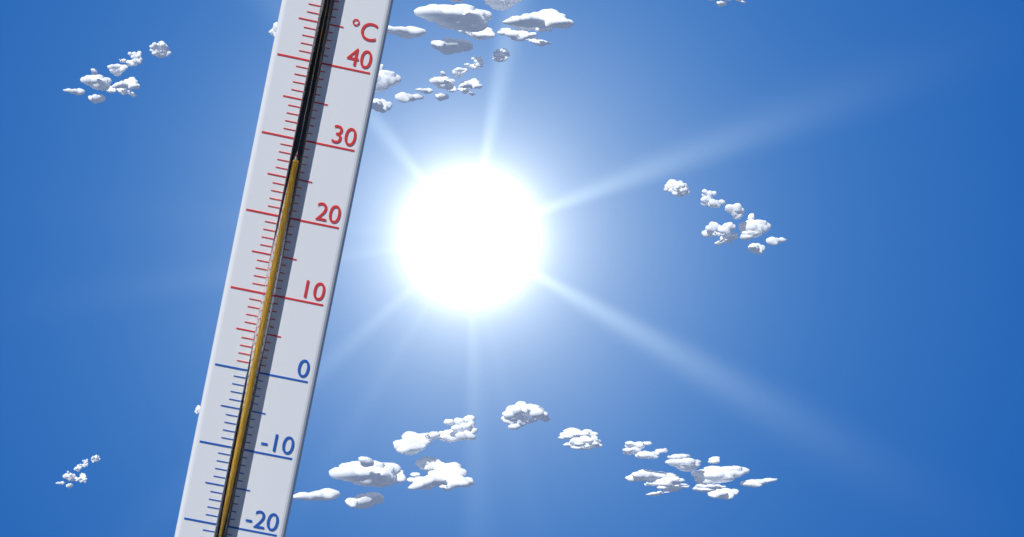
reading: 27 °C
